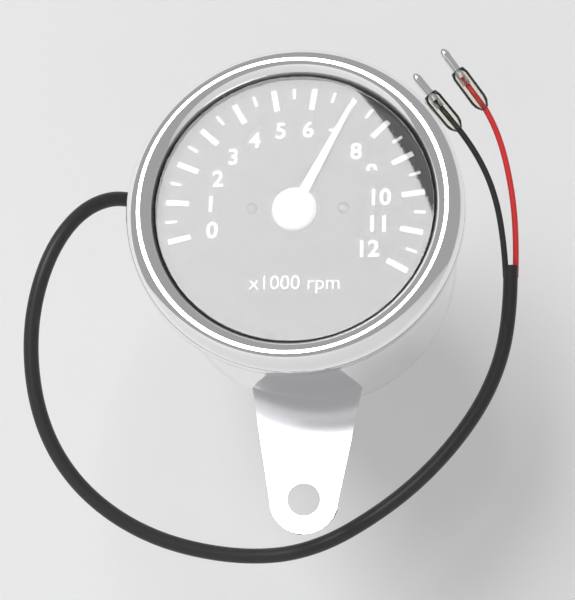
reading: 7.0 x1000 rpm
